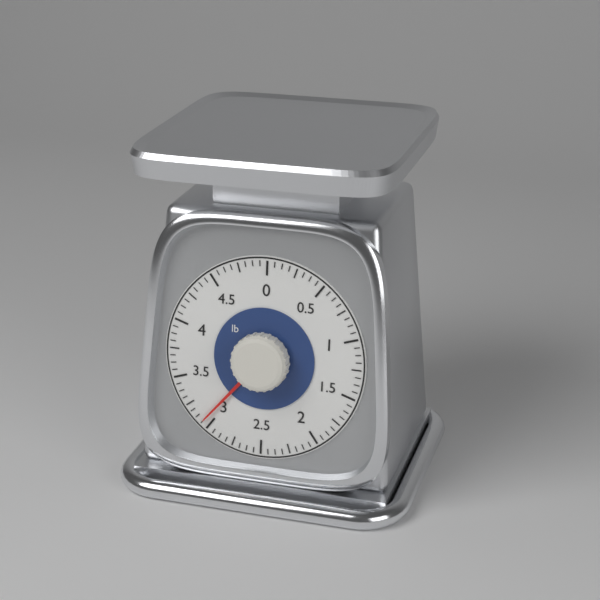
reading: 3.0625 lb
